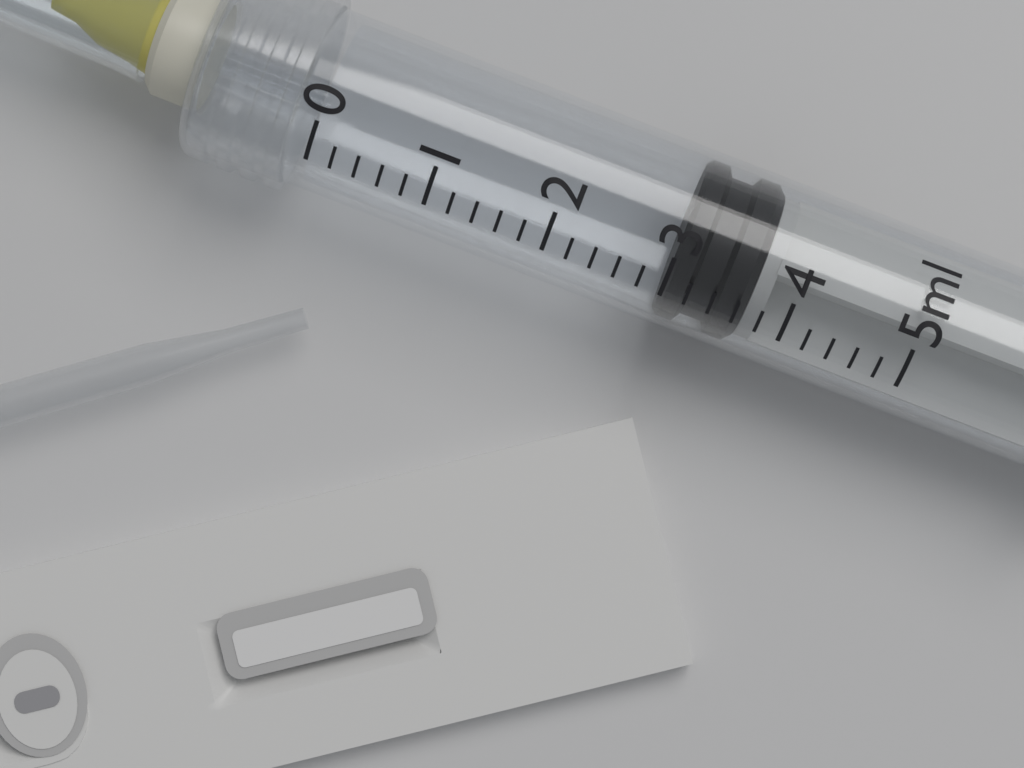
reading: 3.0 ml
